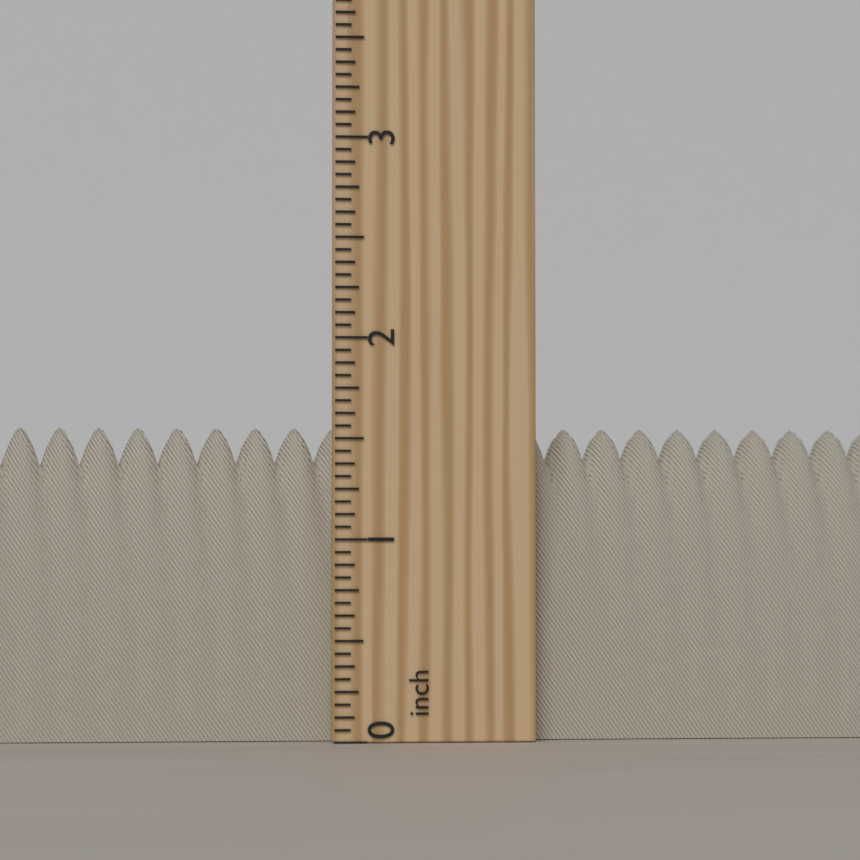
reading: 1.5625 inch
